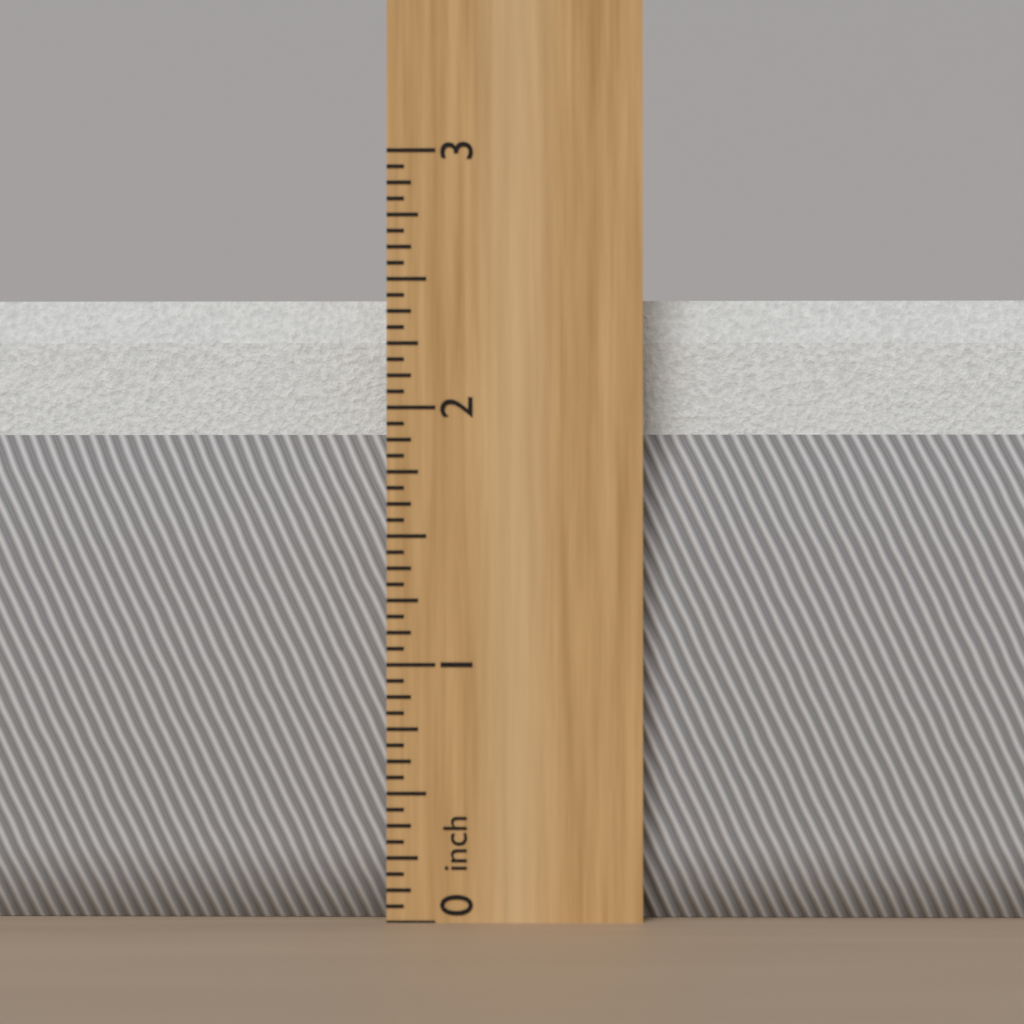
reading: 2.4375 inch
